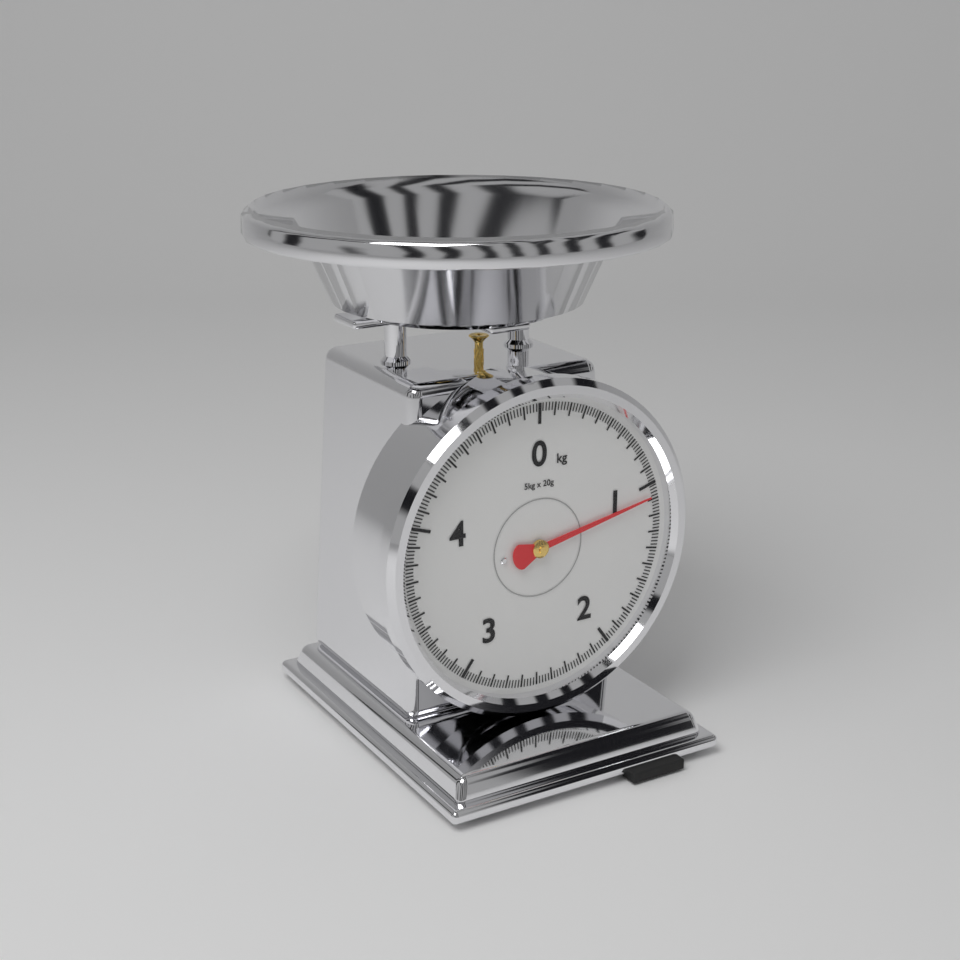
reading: 1.08 kg
